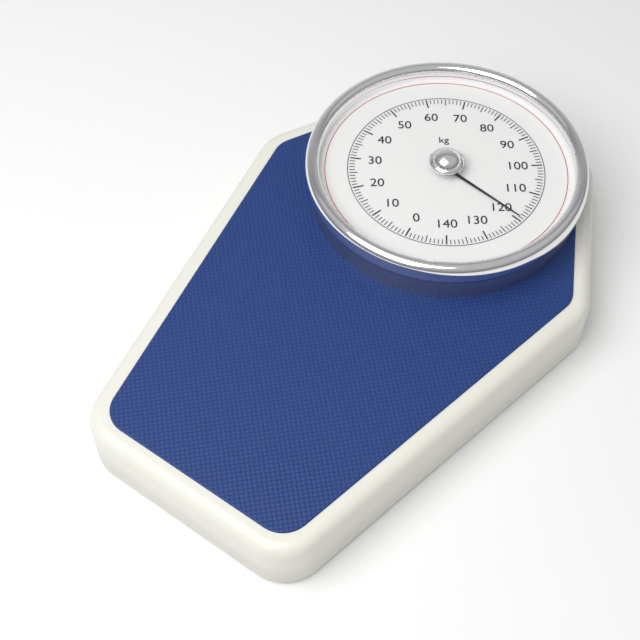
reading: 119 kg
